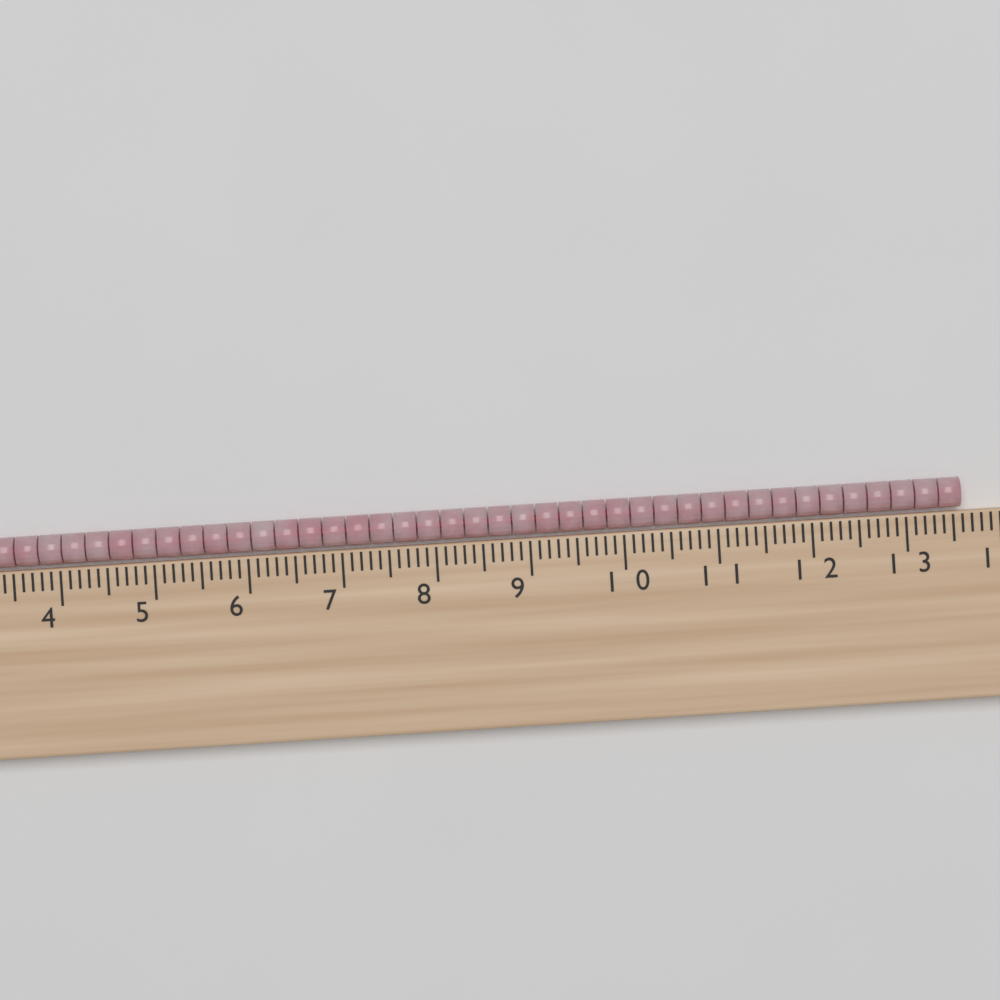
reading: 13.6 cm
